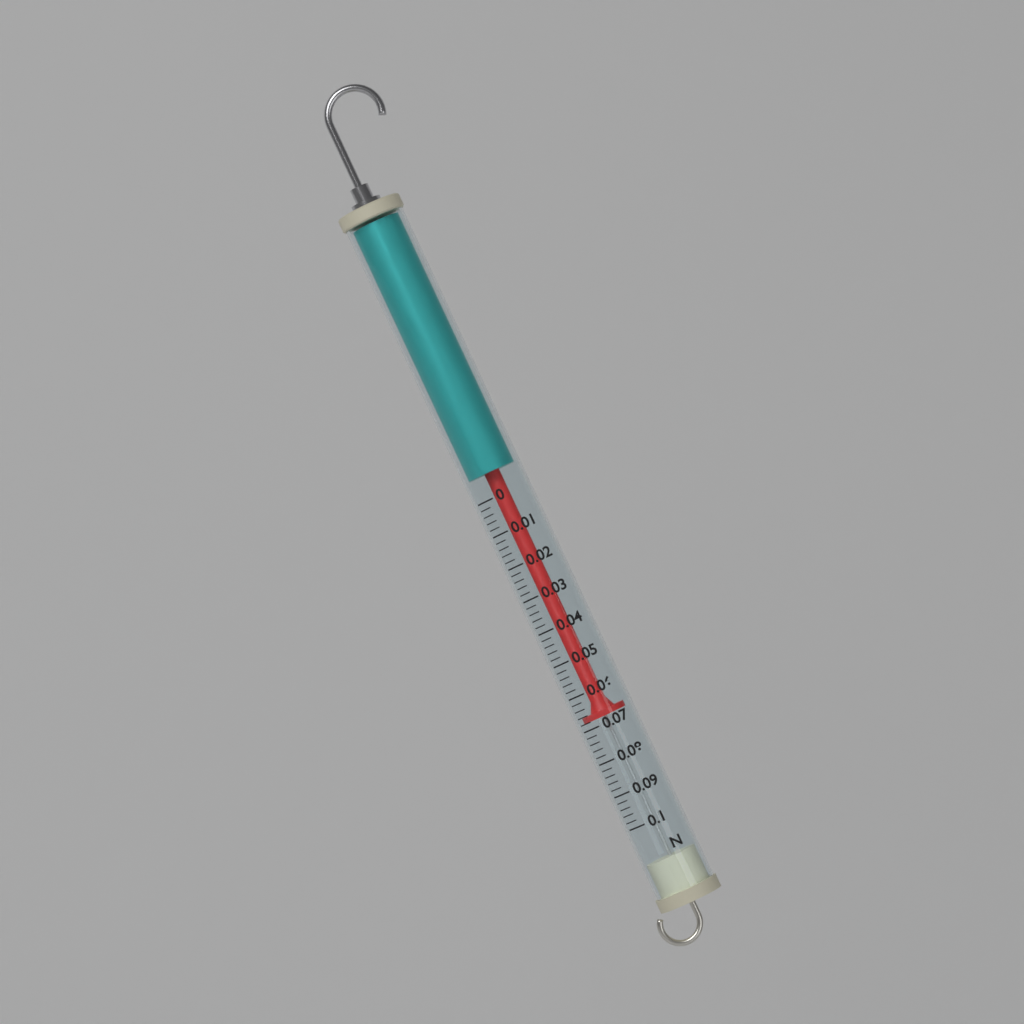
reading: 0.068 N
